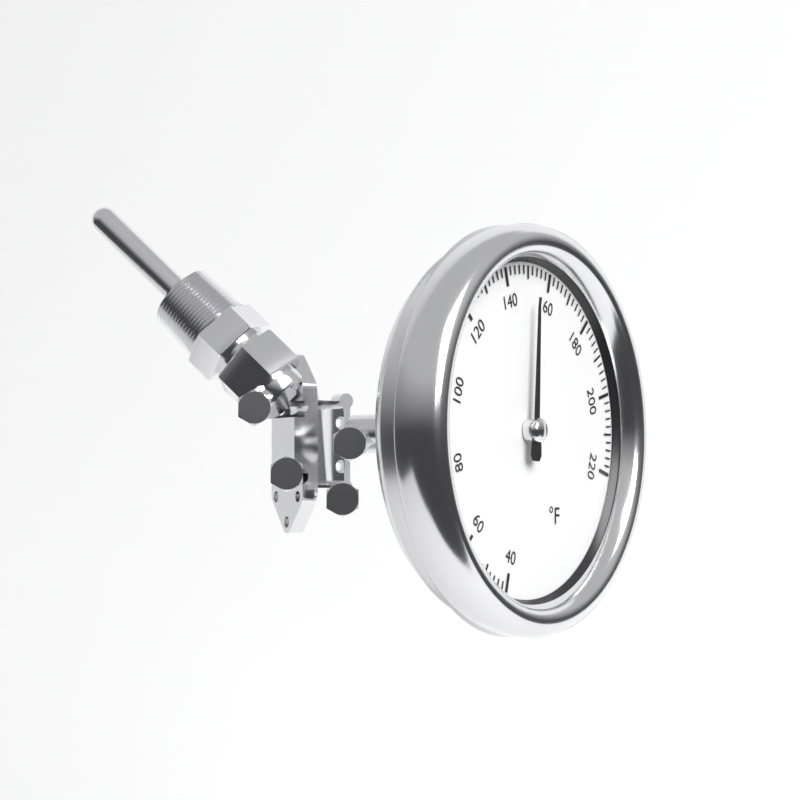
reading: 152 °F
